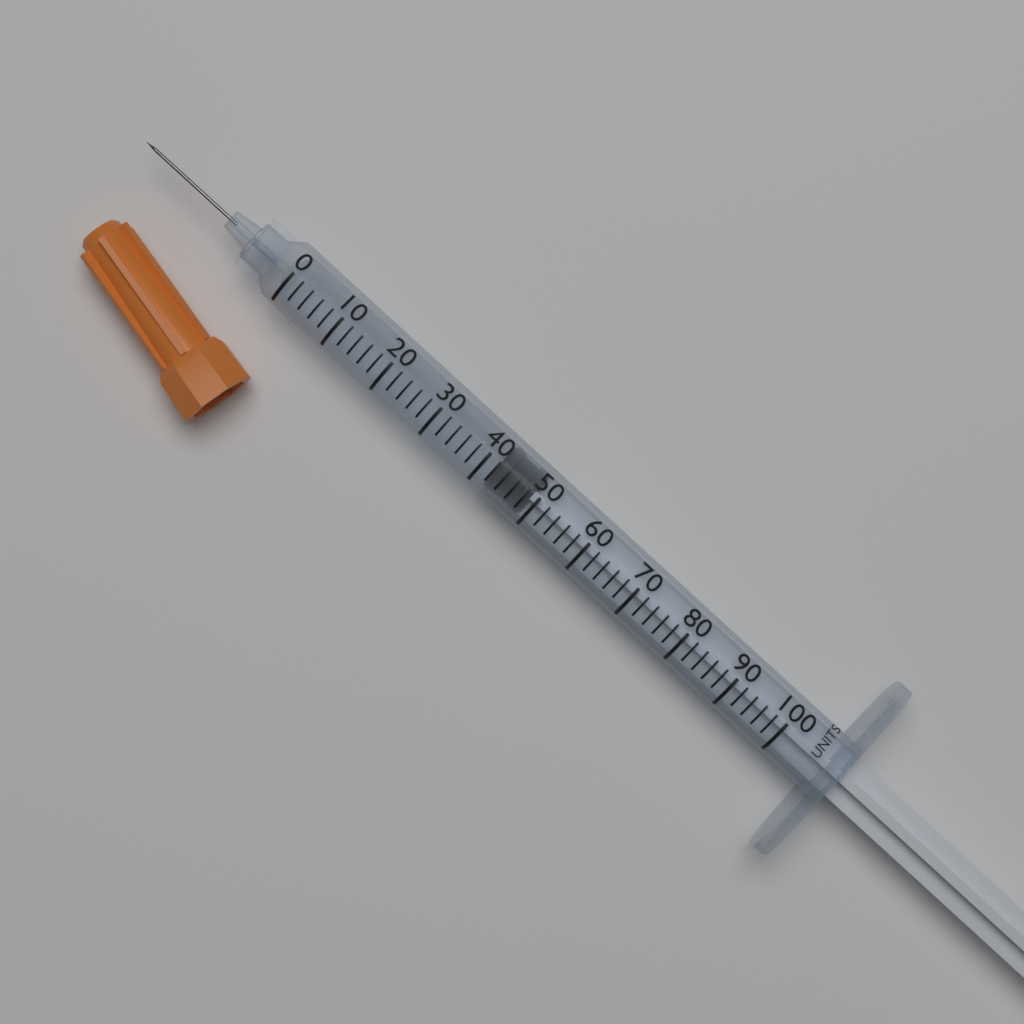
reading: 42 units
